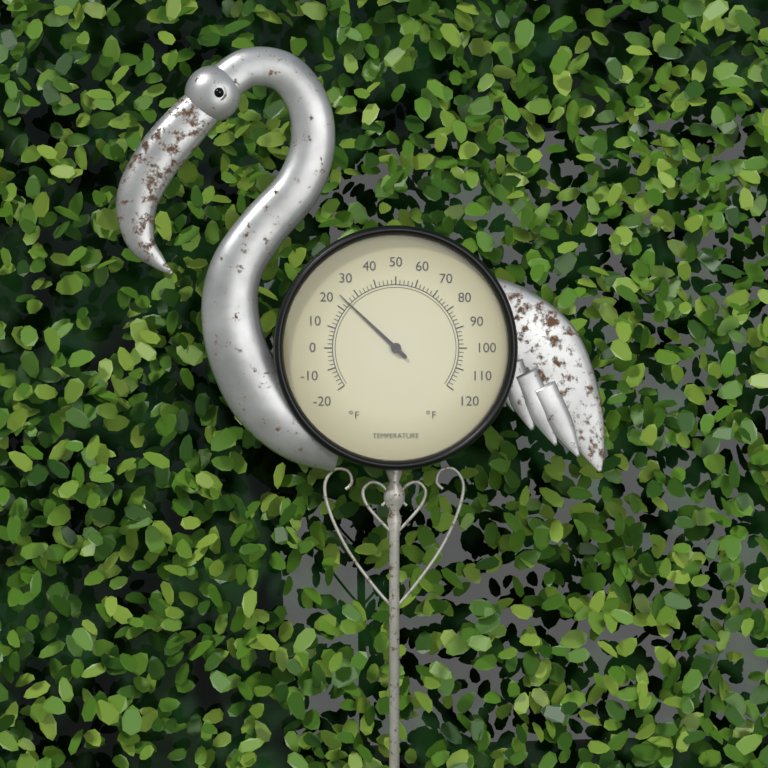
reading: 24 °F
